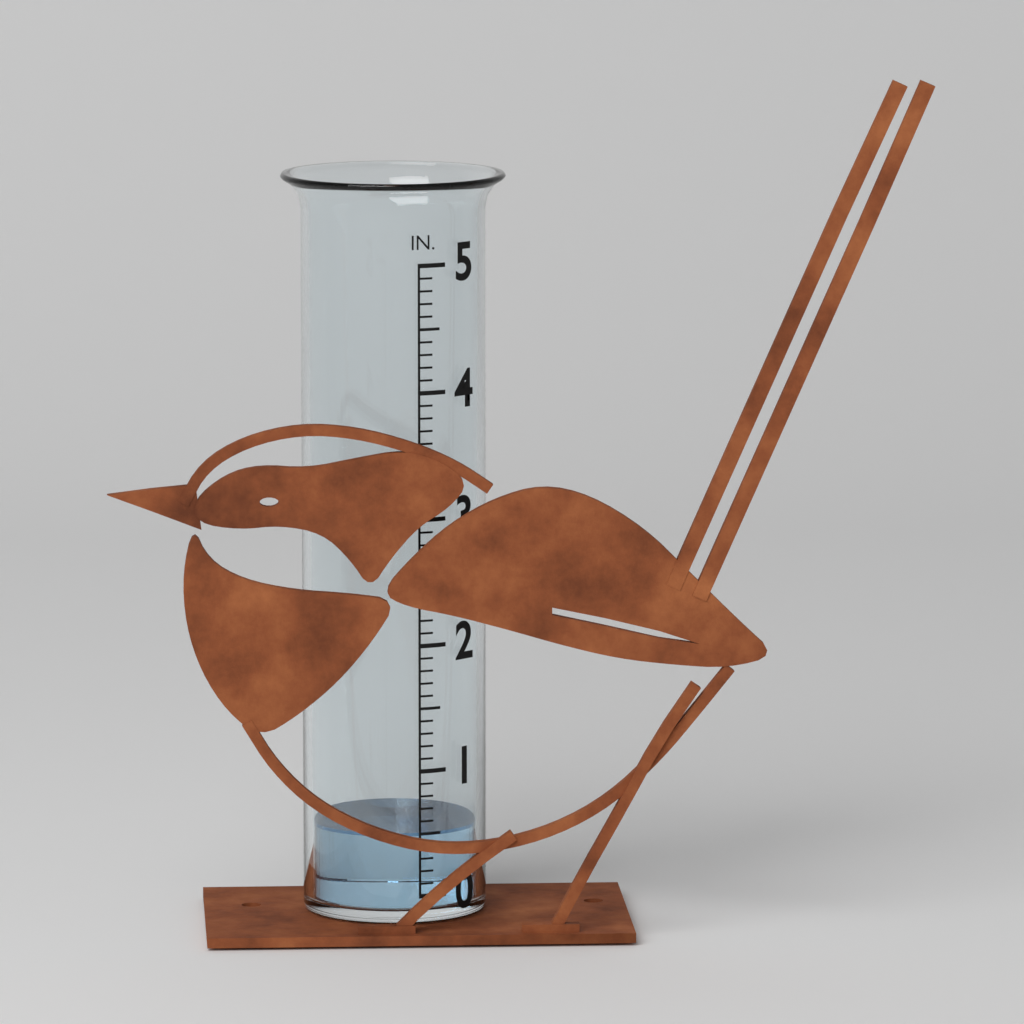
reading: 0.5 in
